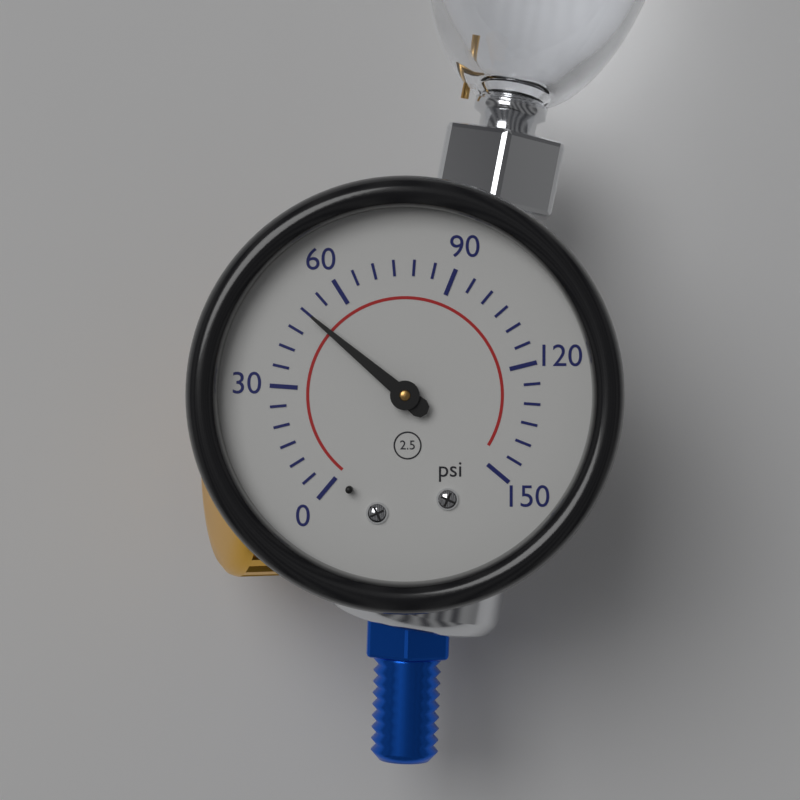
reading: 50 psi
